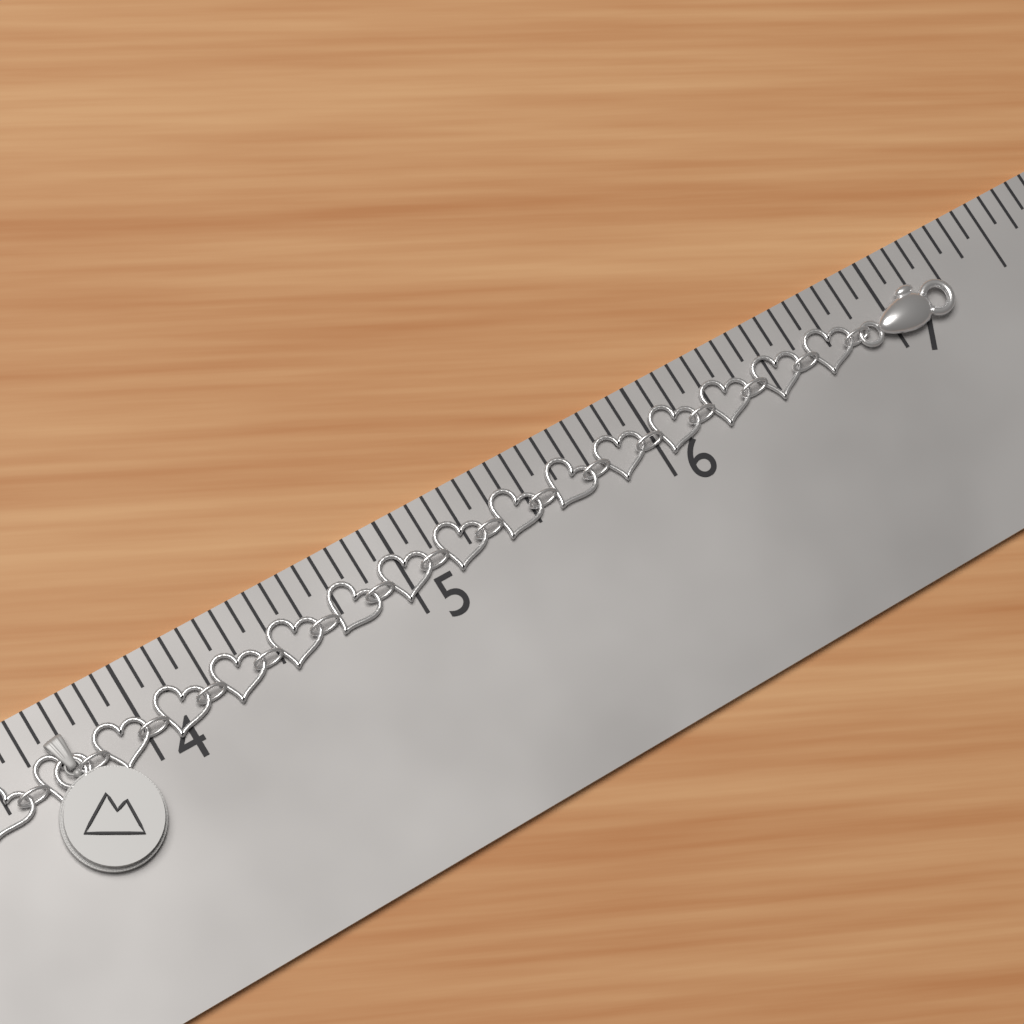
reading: 7.2500 in
